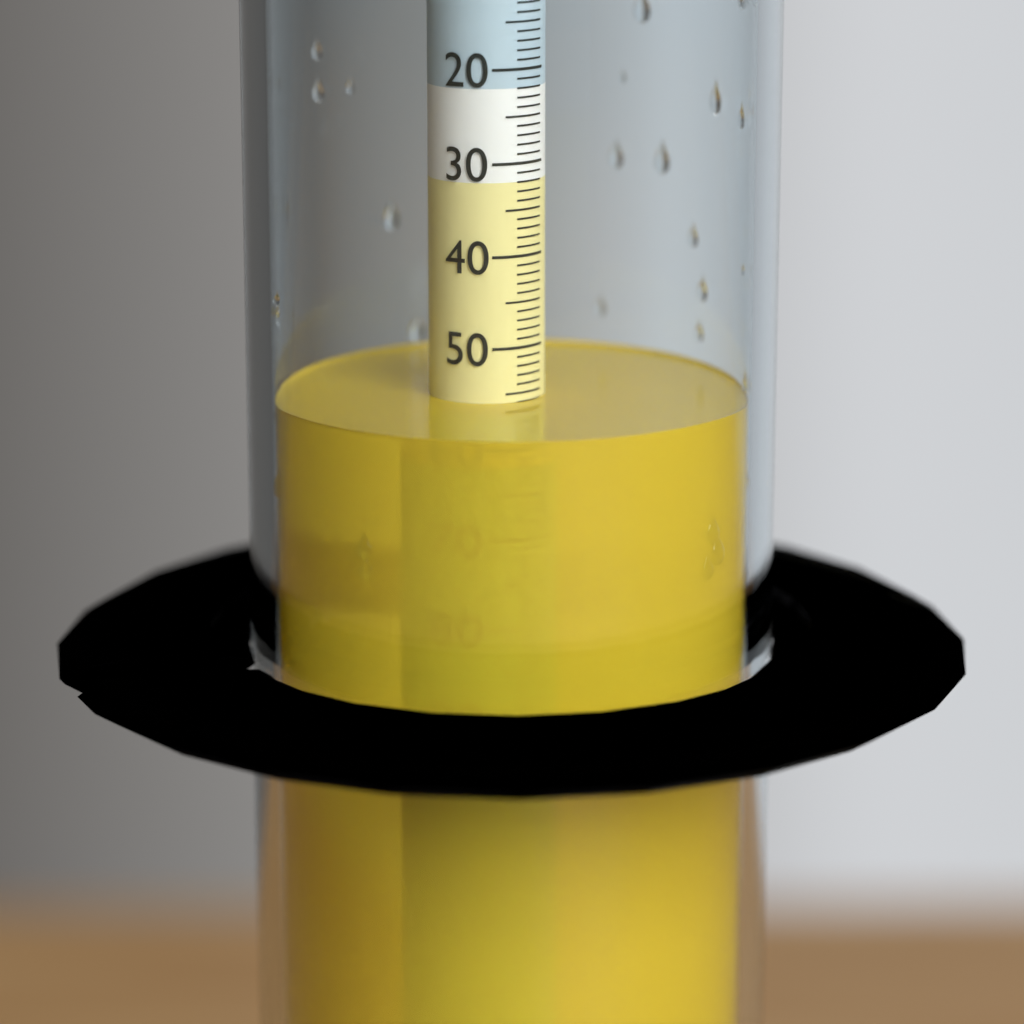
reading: 56 (no unit)
